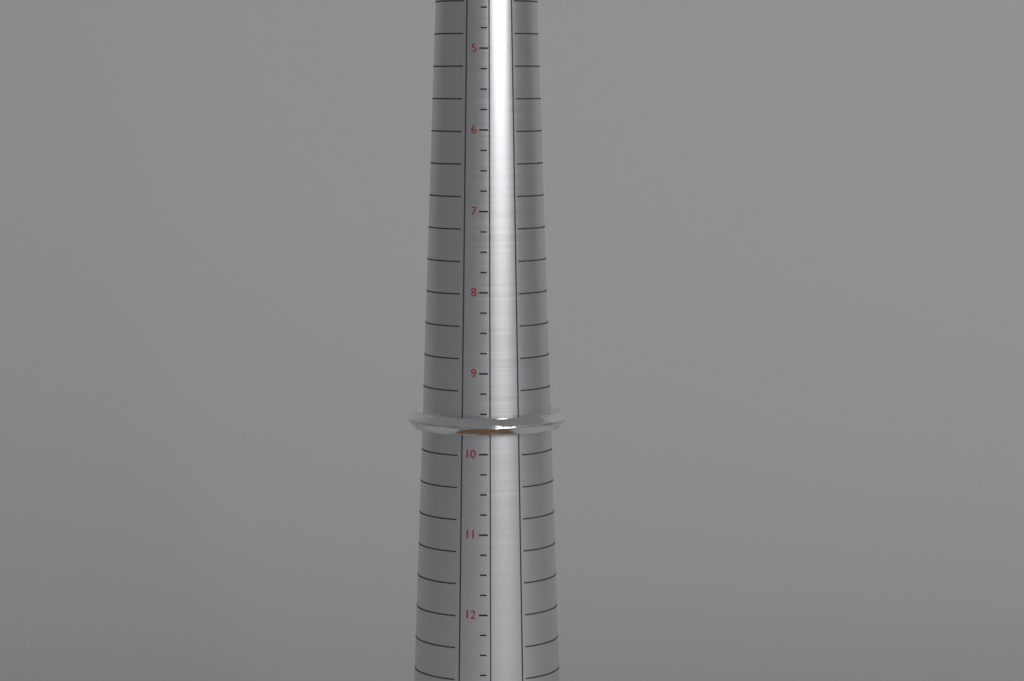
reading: 9.75 (no unit)
